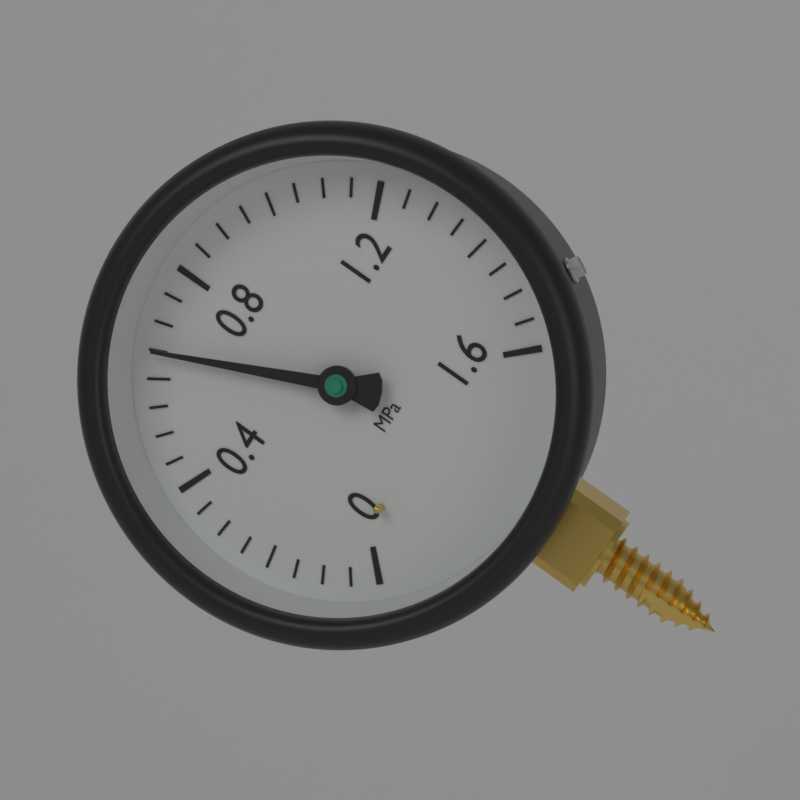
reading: 0.65 MPa
